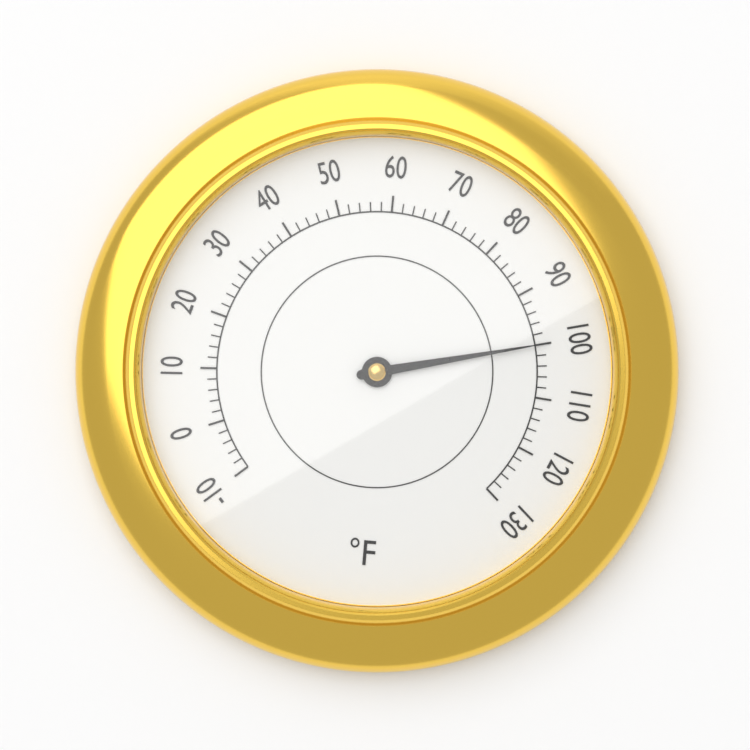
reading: 100 °F
